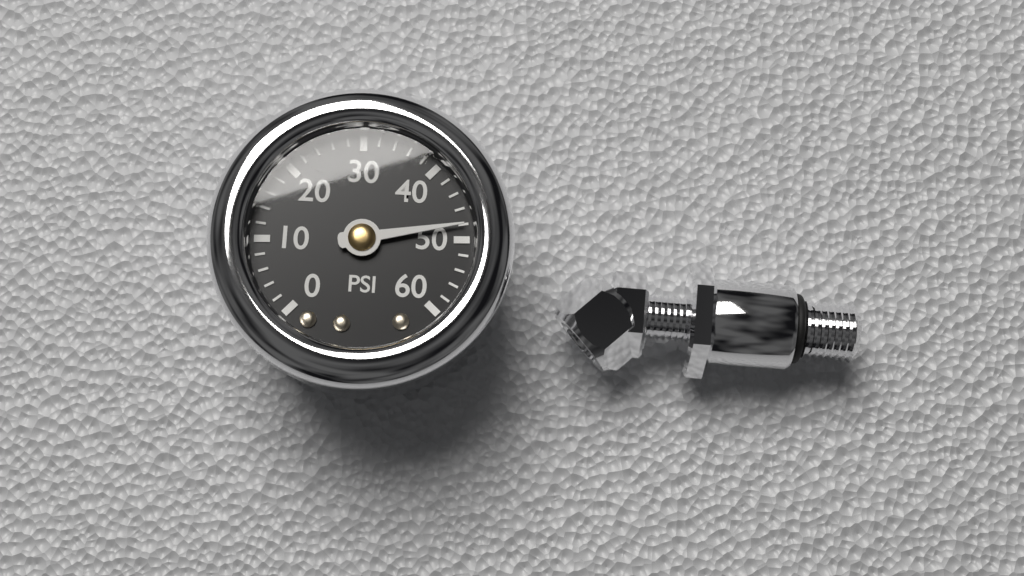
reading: 48 psi
